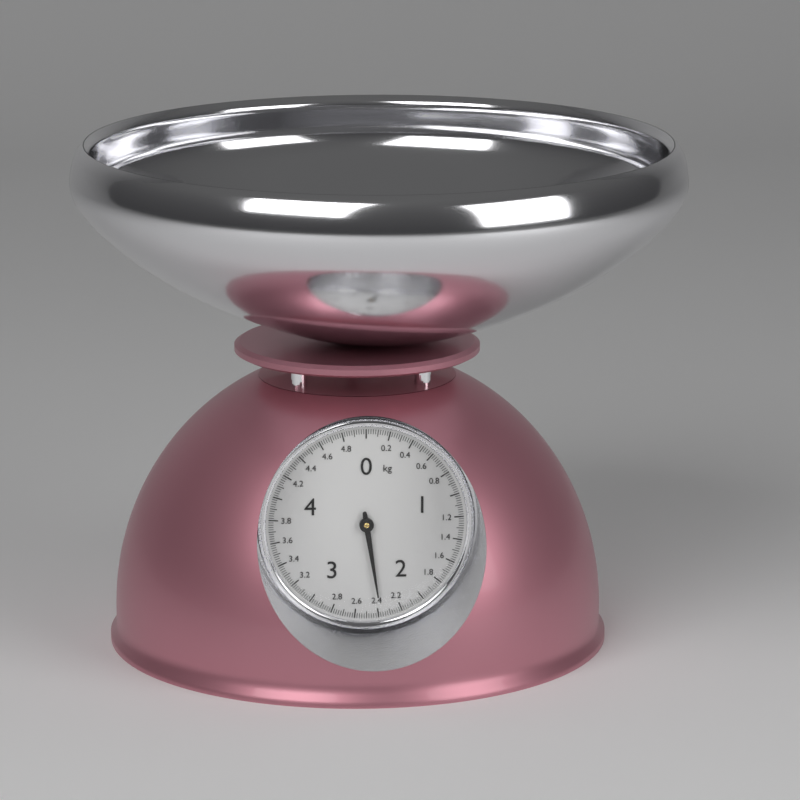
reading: 2.38 kg
